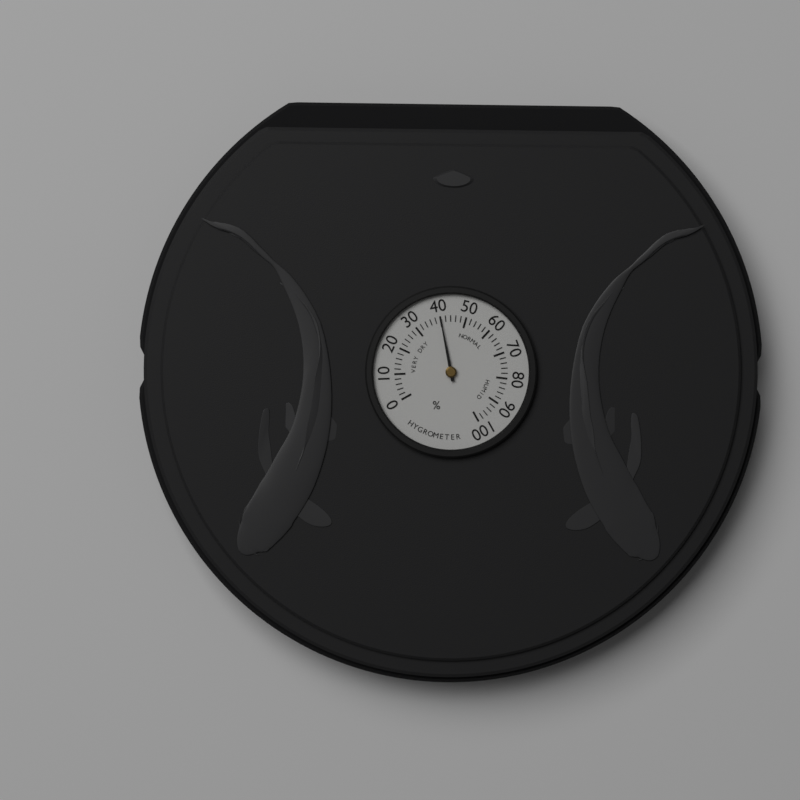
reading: 40 %
